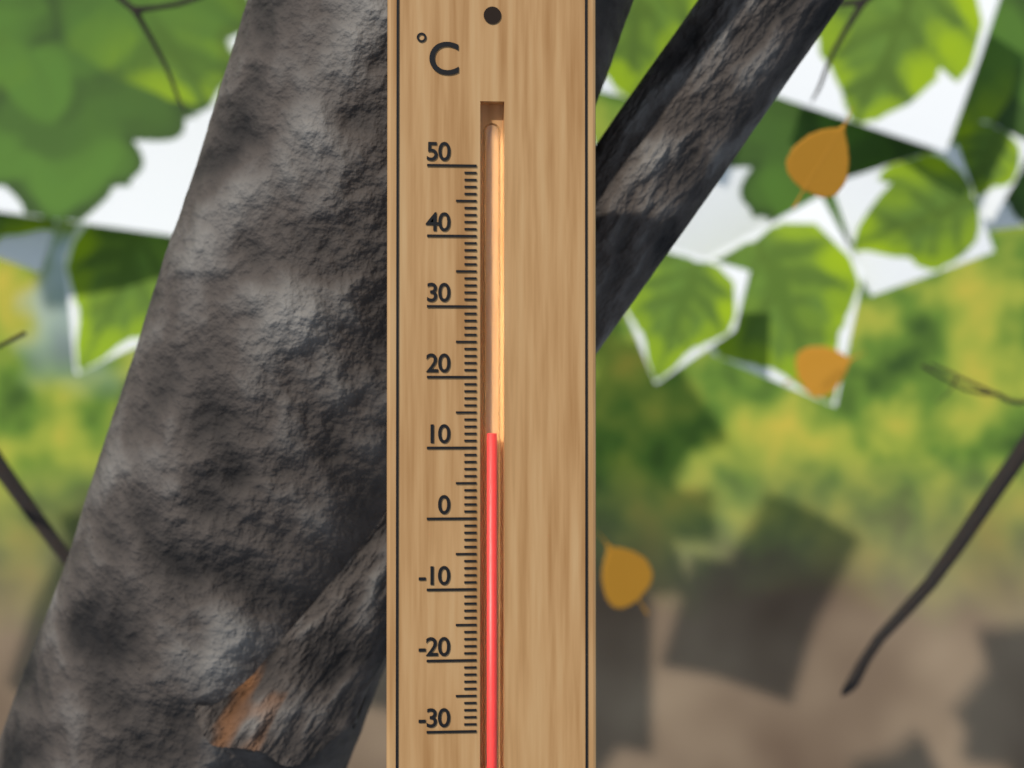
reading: 12 °C
